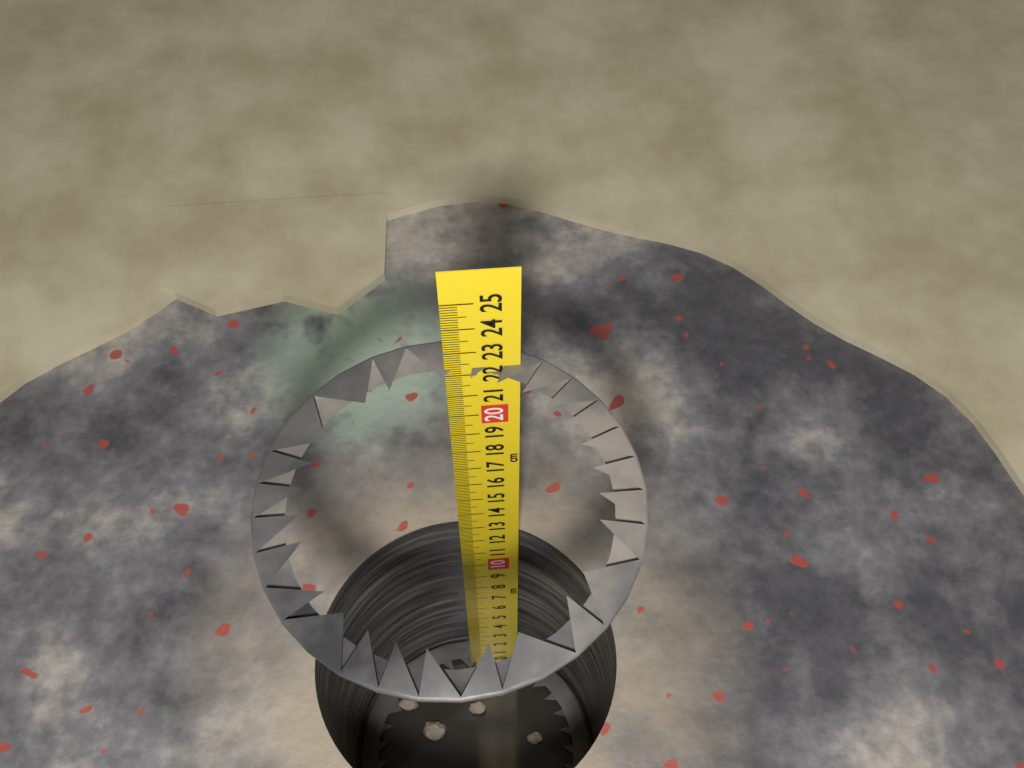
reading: 22.3 cm
